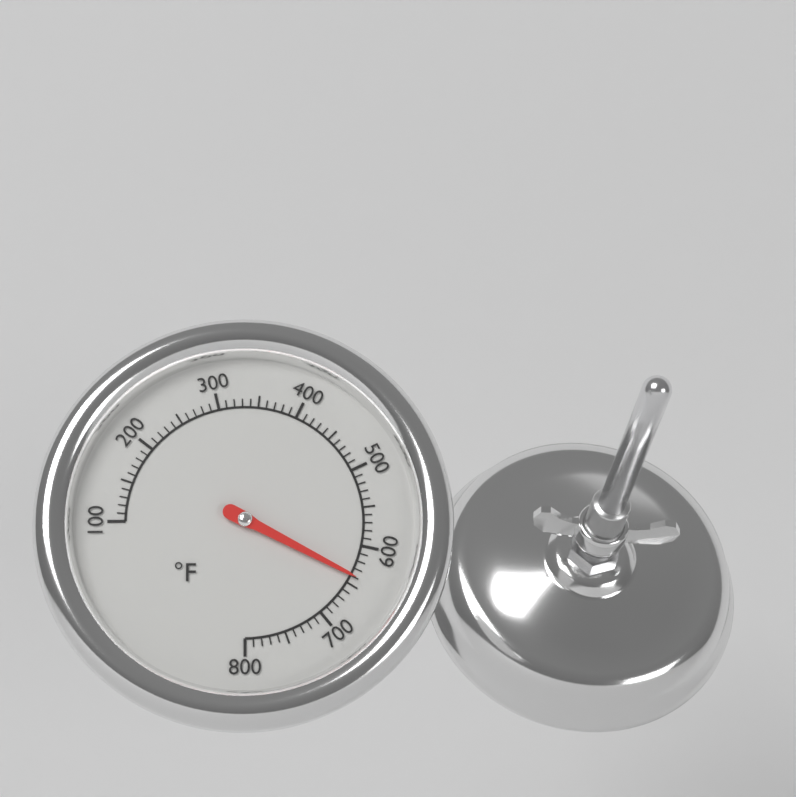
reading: 640 °F
